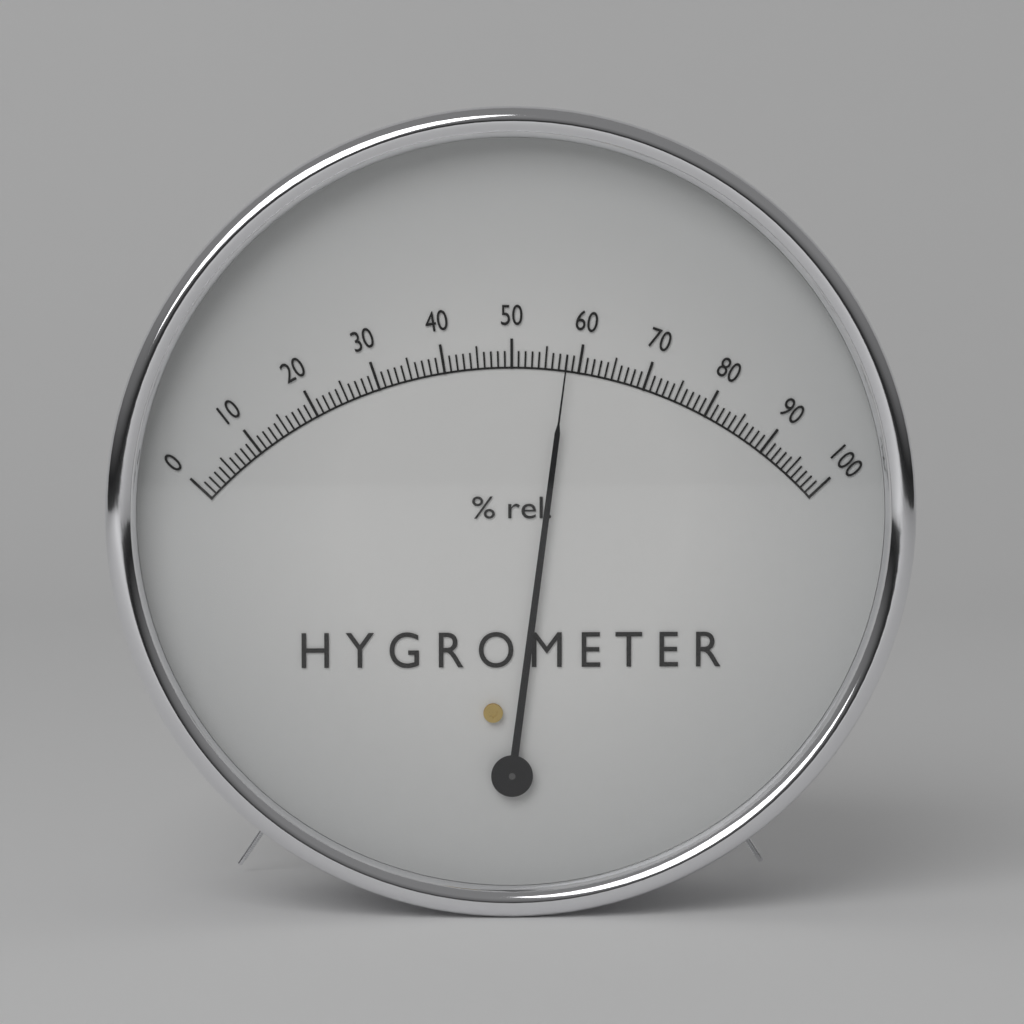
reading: 58 %
